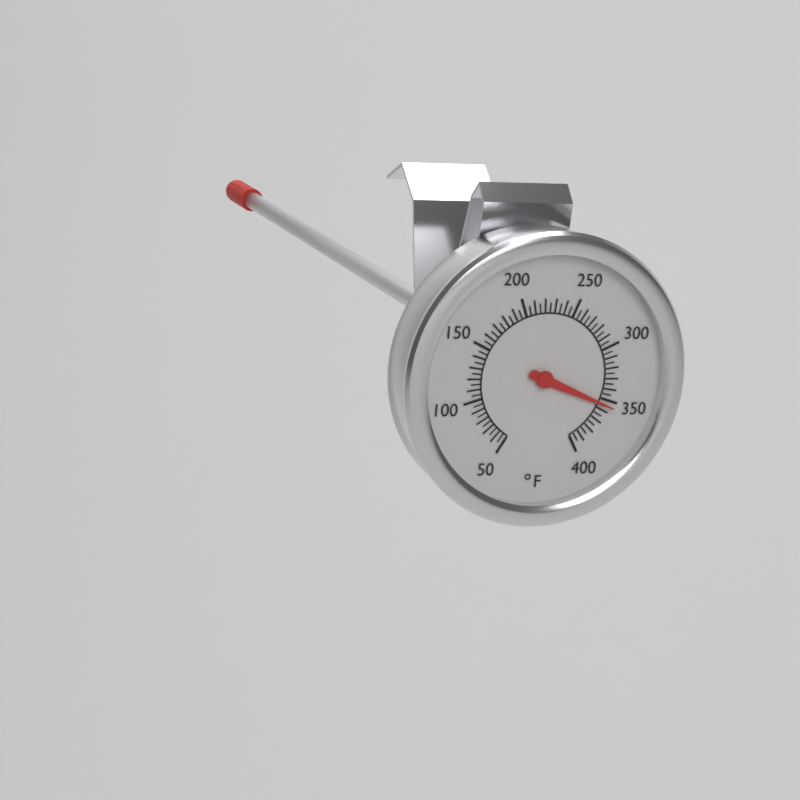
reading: 355 °F
